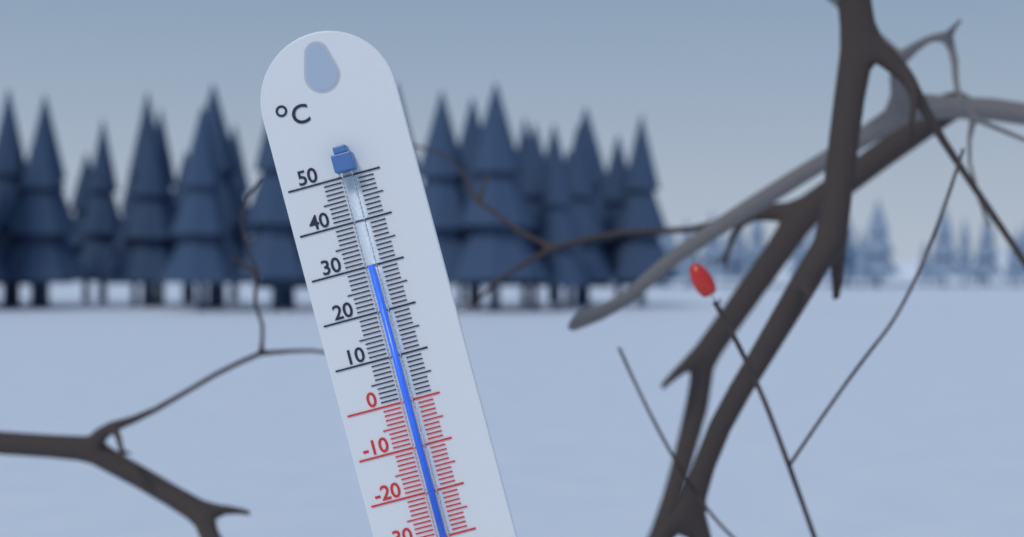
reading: 30 °C
